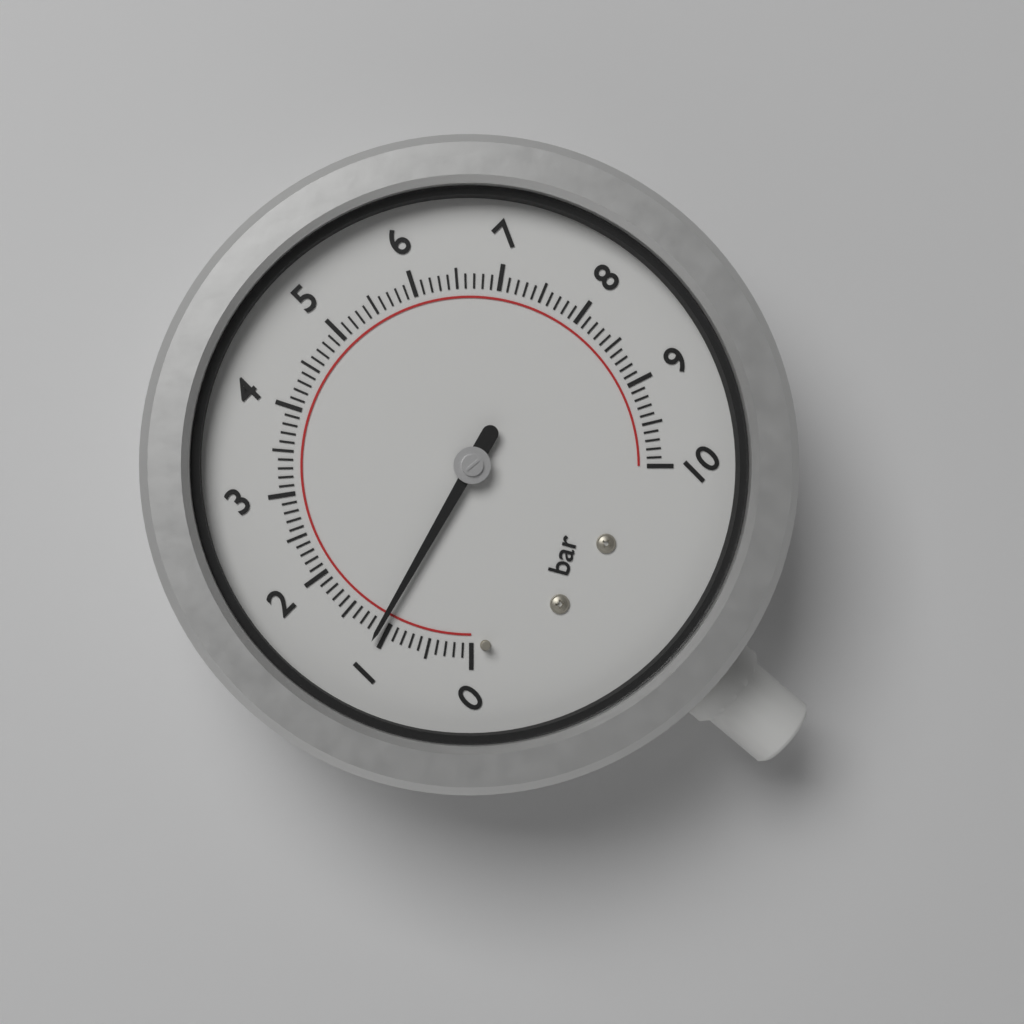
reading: 1.1 bar
